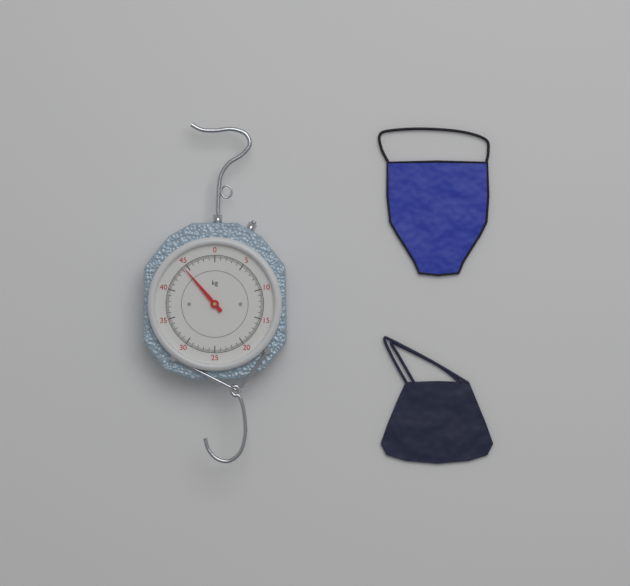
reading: 44.4 kg
